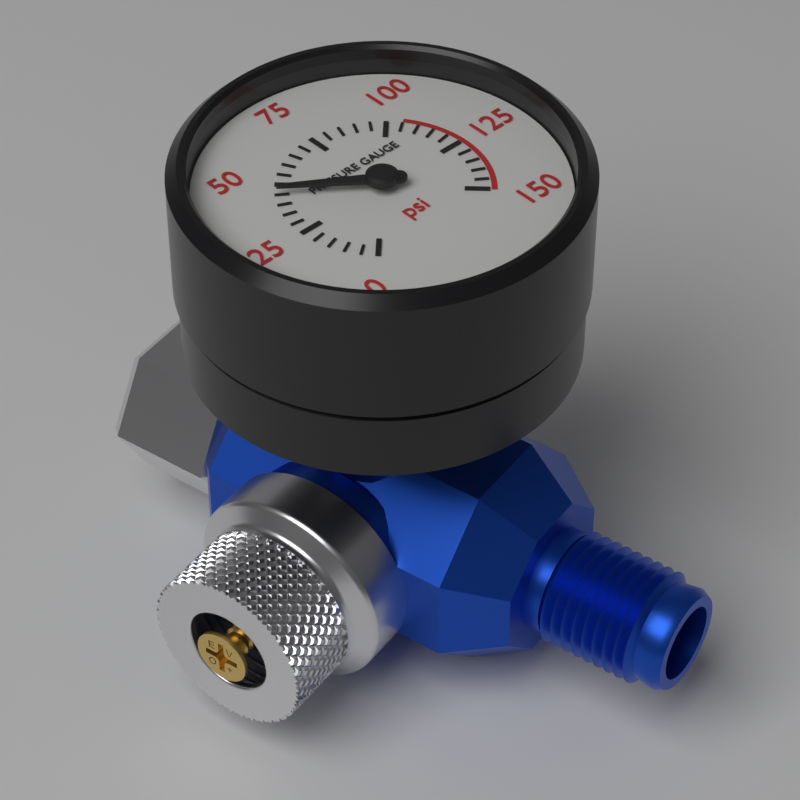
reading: 45 psi
